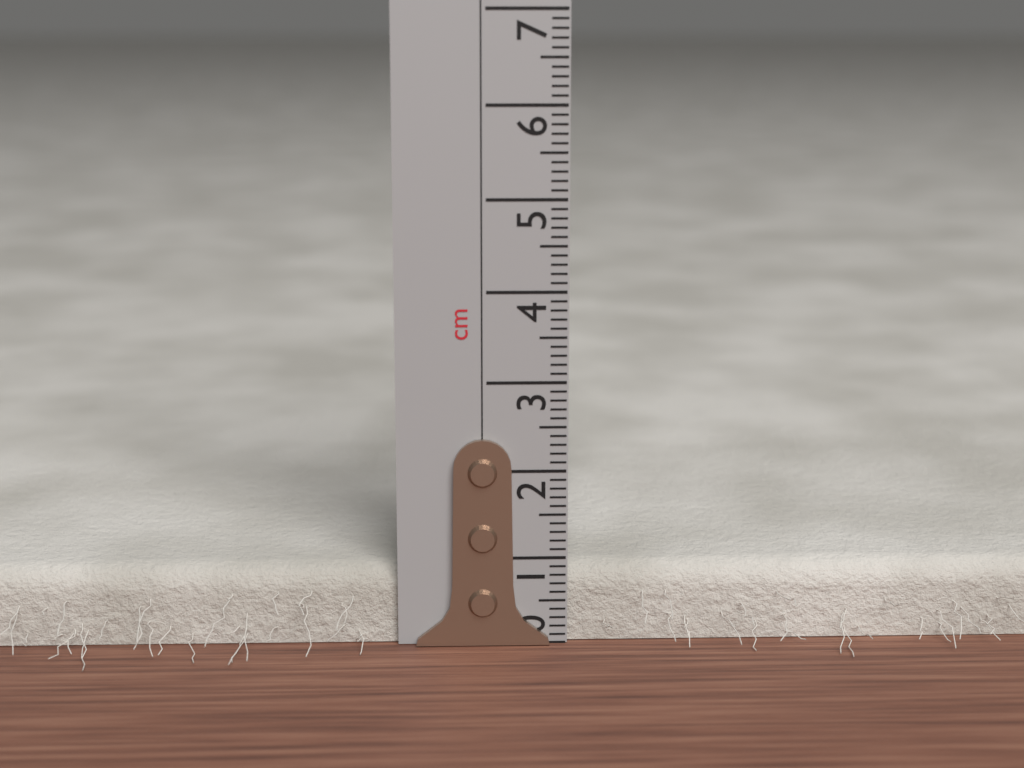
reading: 0.9 cm
